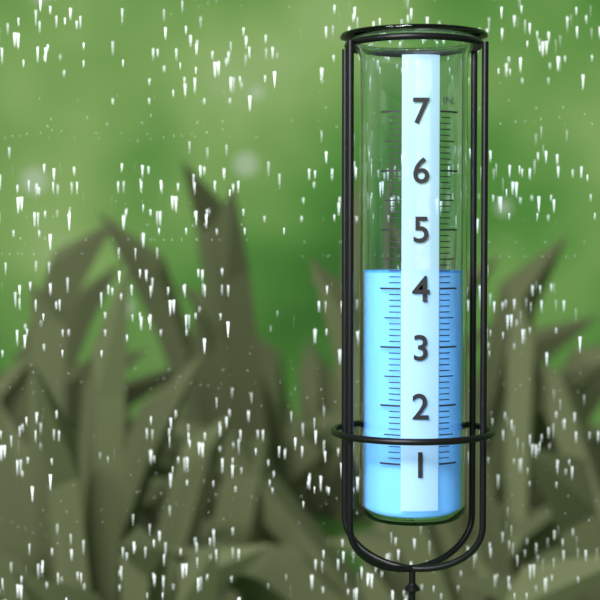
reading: 4.3 in
